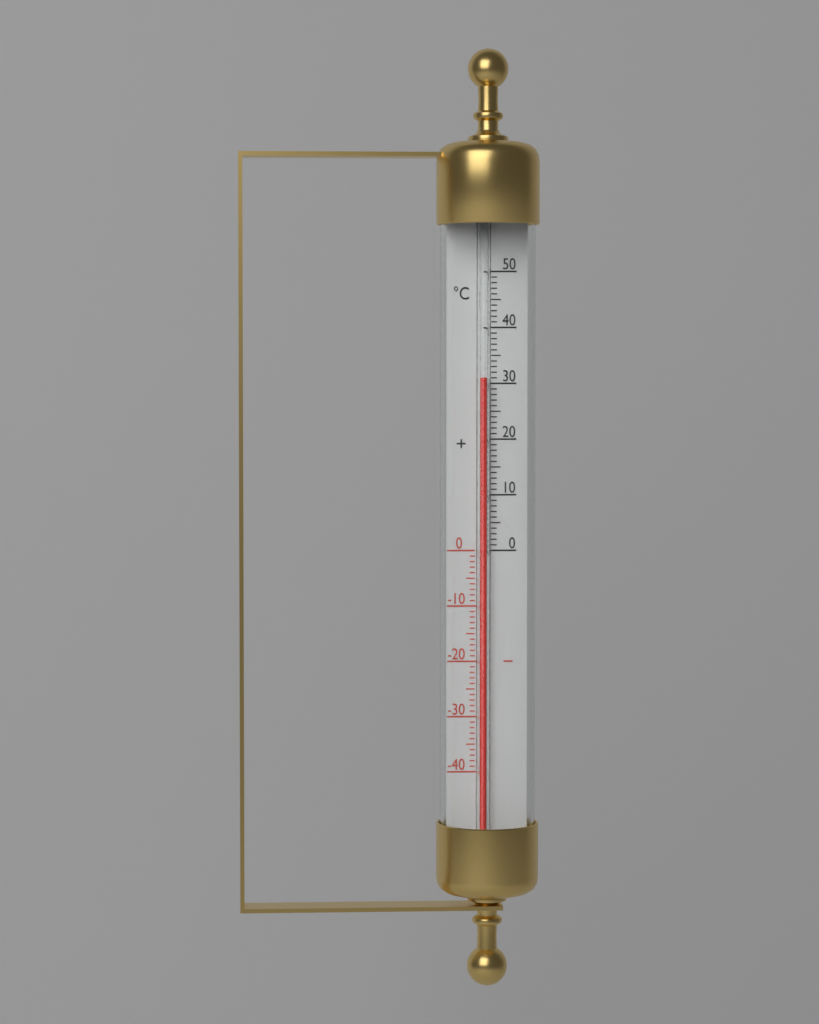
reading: 31 °C
